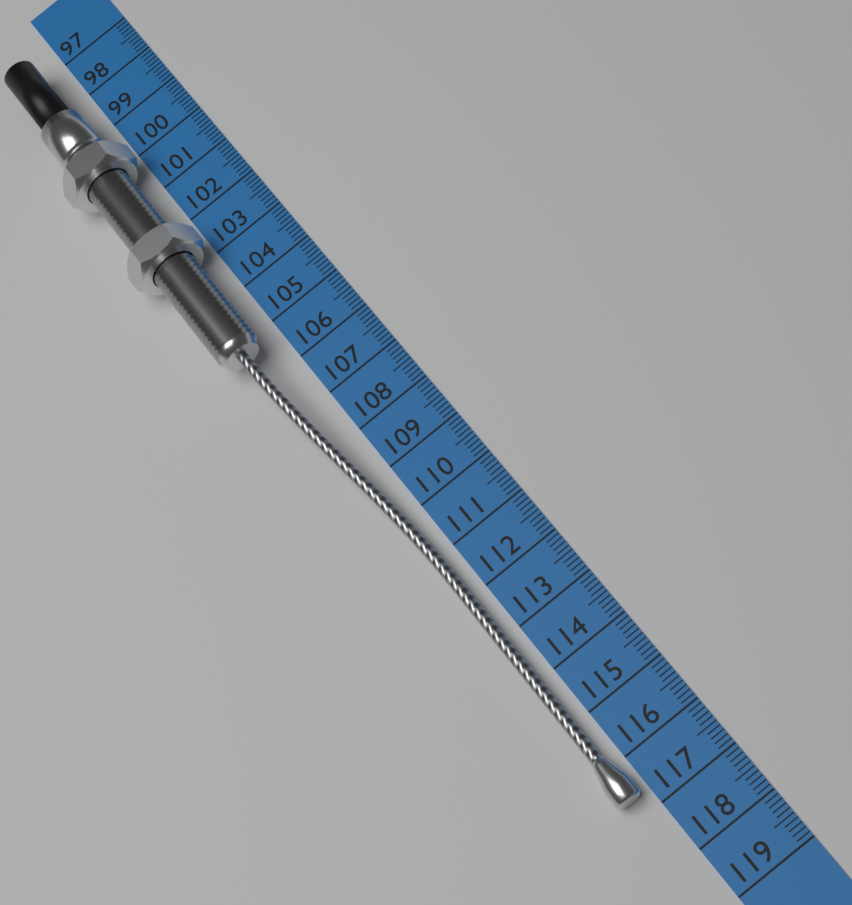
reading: 116.7 cm
